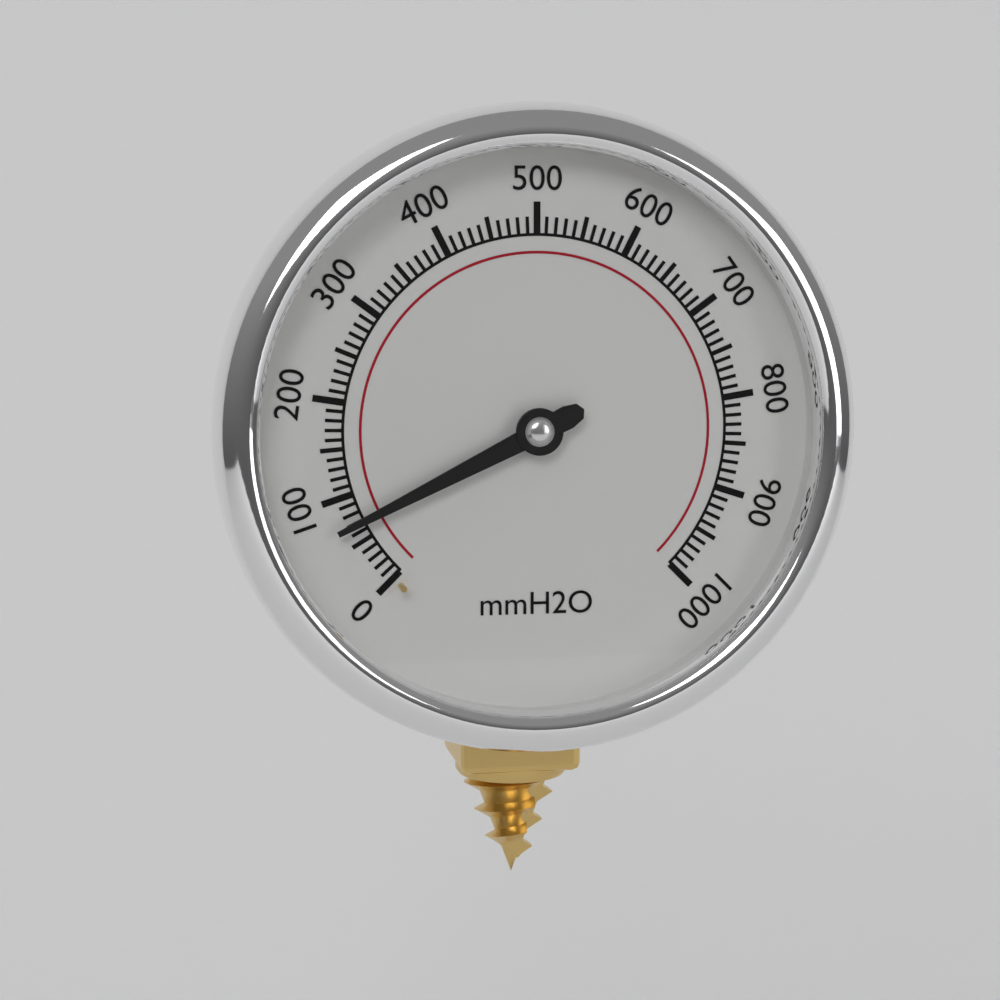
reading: 70 mmH2O
